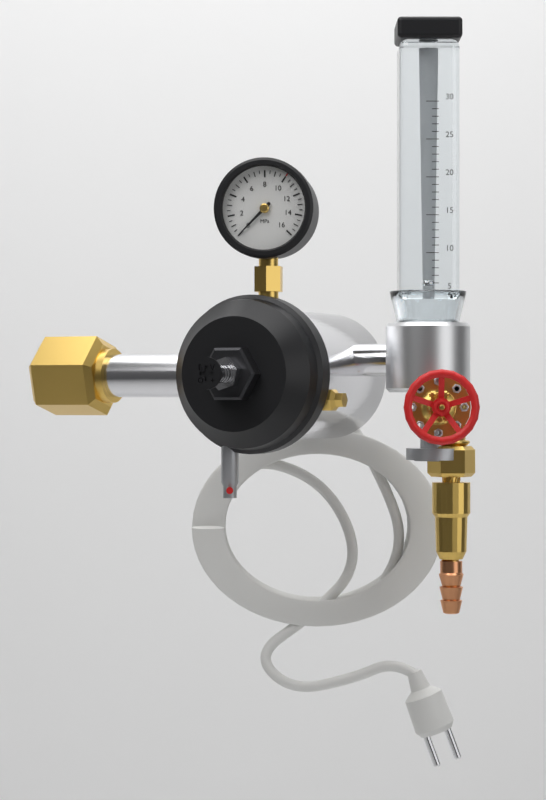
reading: 0.0 MPa
